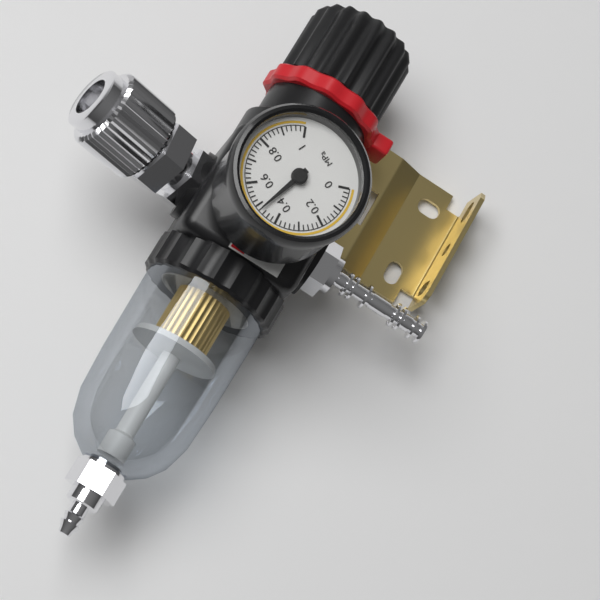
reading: 0.48 MPa
